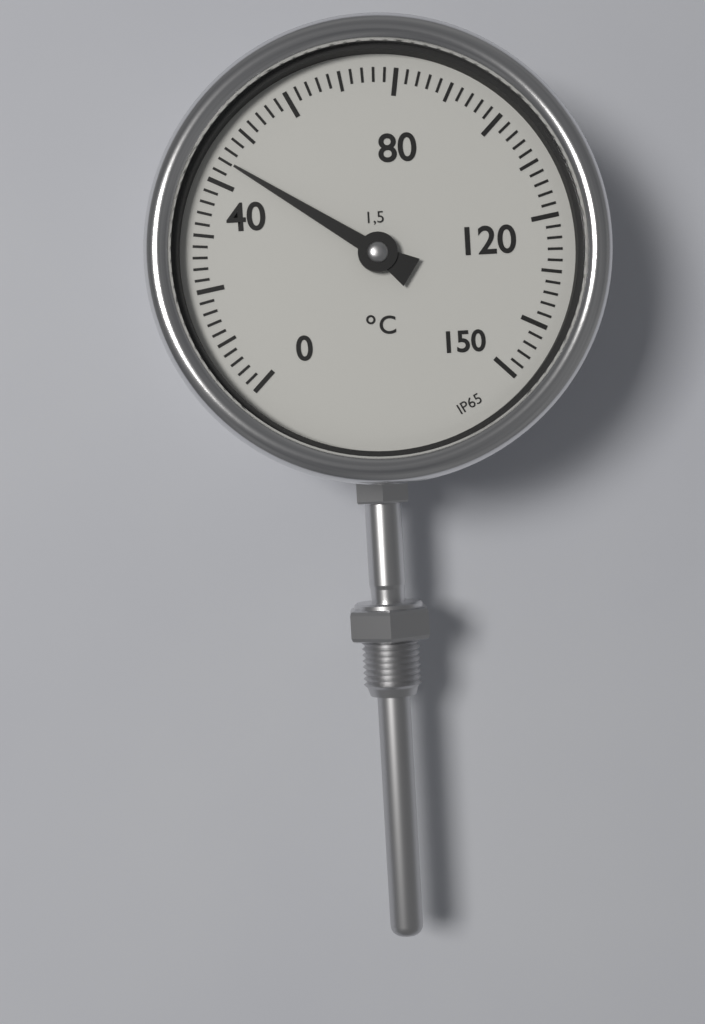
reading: 44 °C
